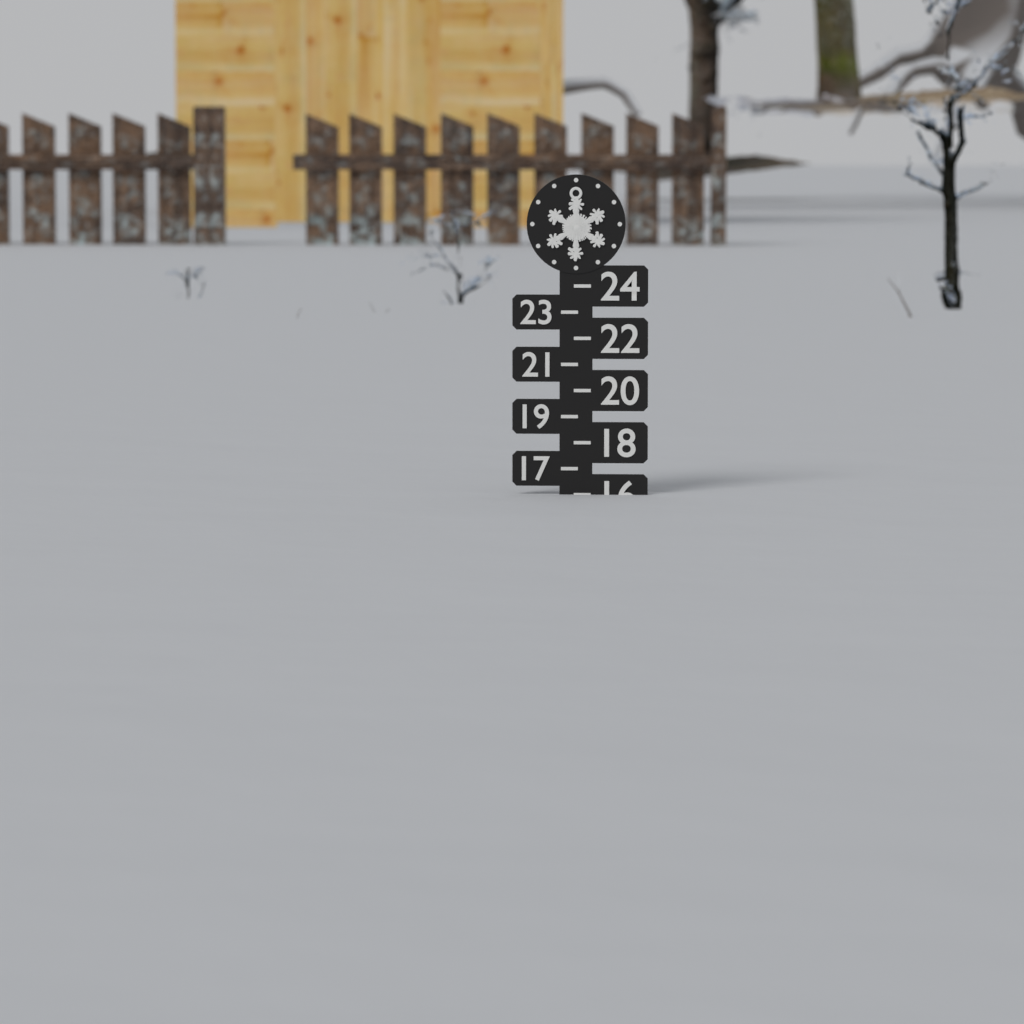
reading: 16 (no unit)
